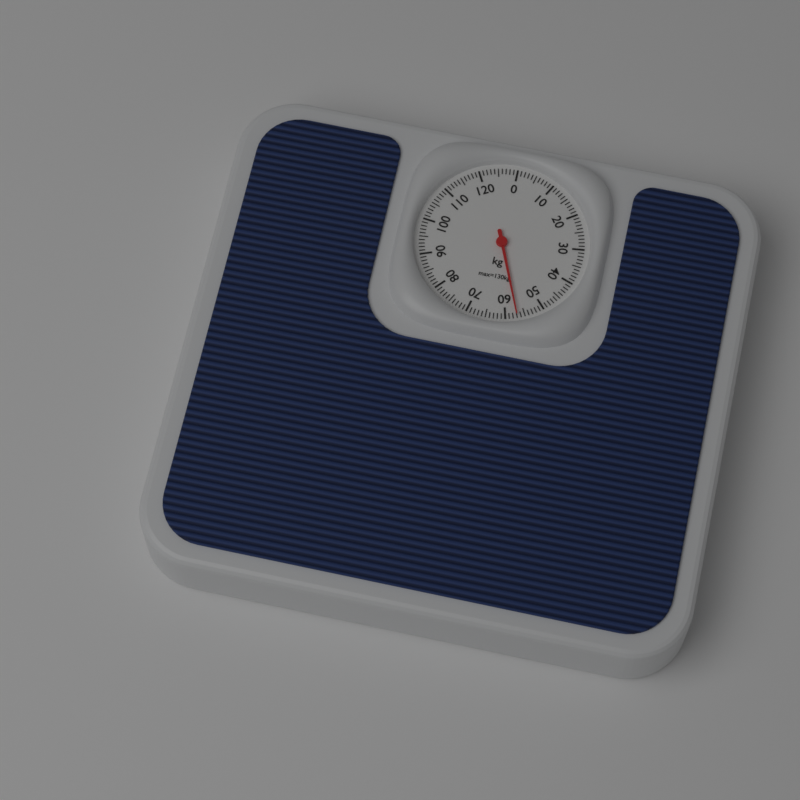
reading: 57 kg
